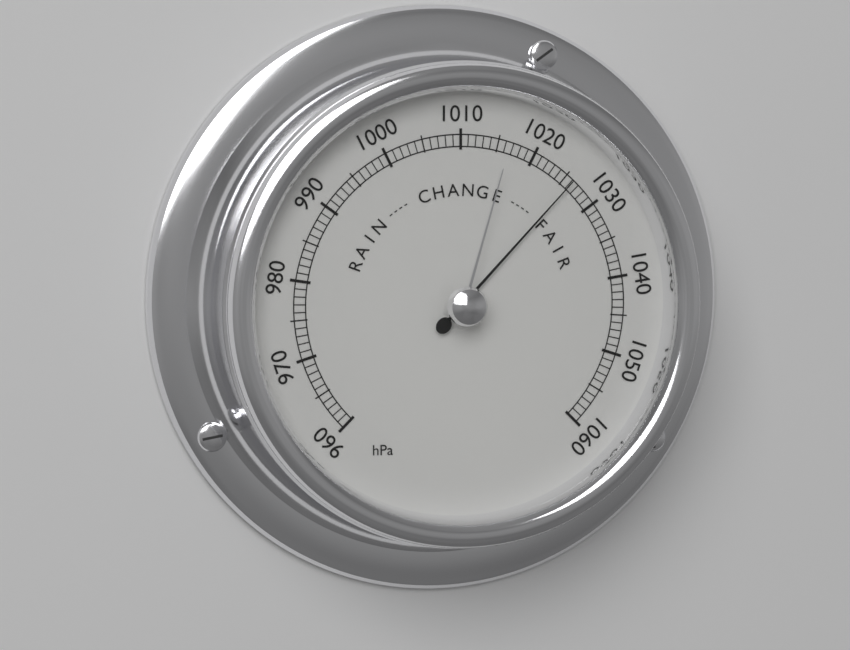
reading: 1026 hPa
